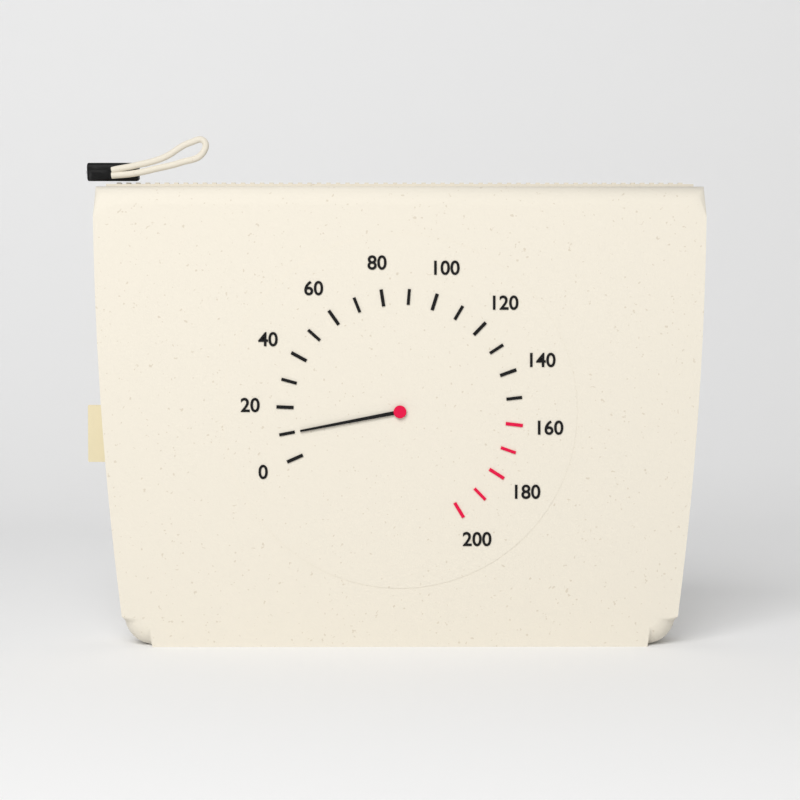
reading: 10 (no unit)
